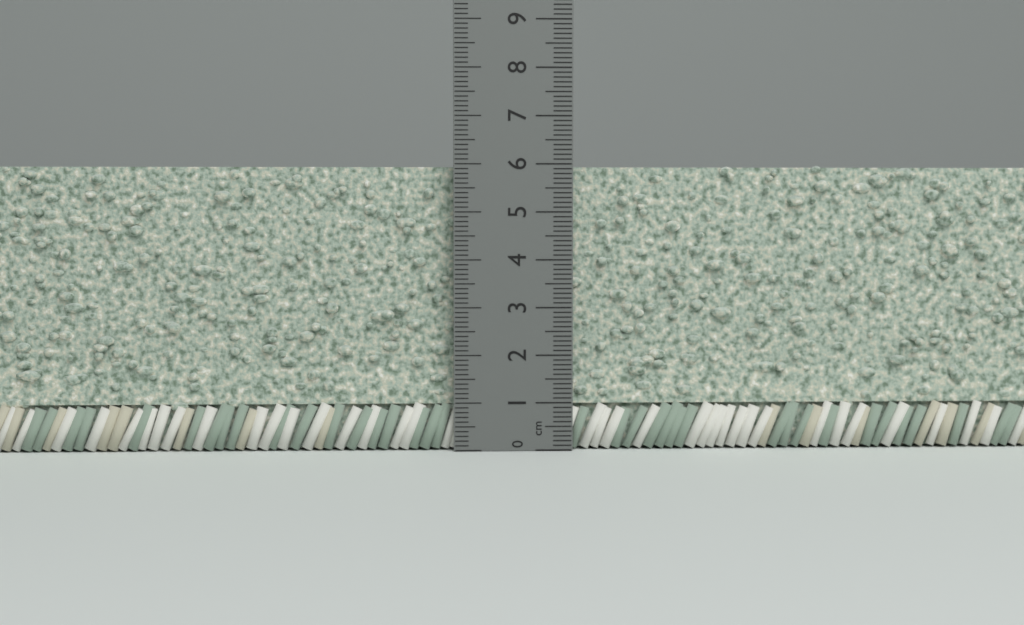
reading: 6.0 cm
